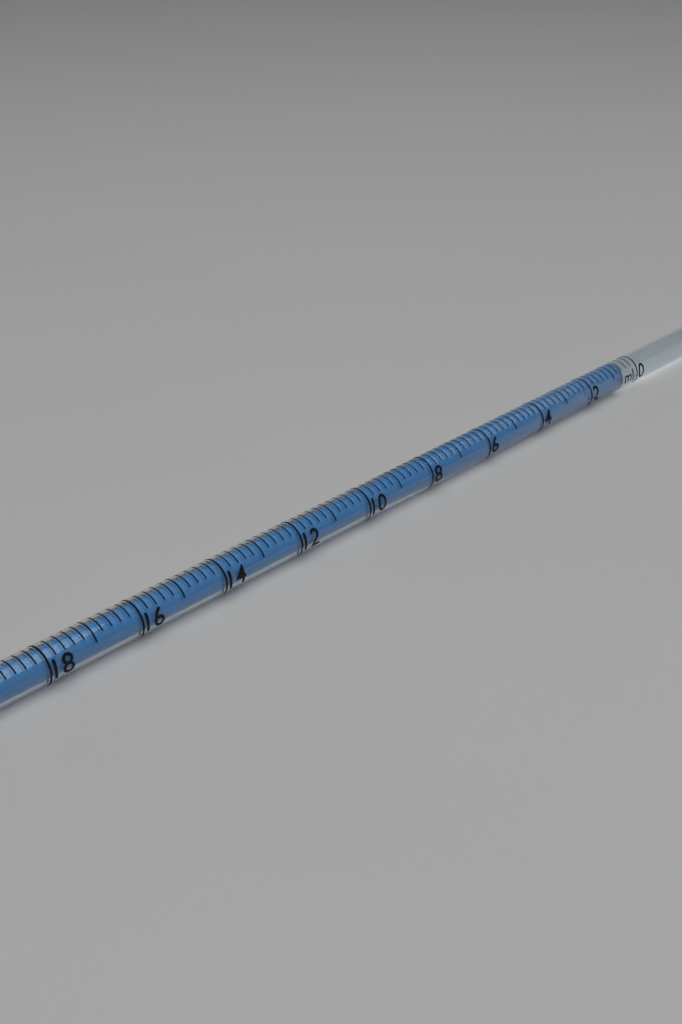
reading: 0.6 ml
